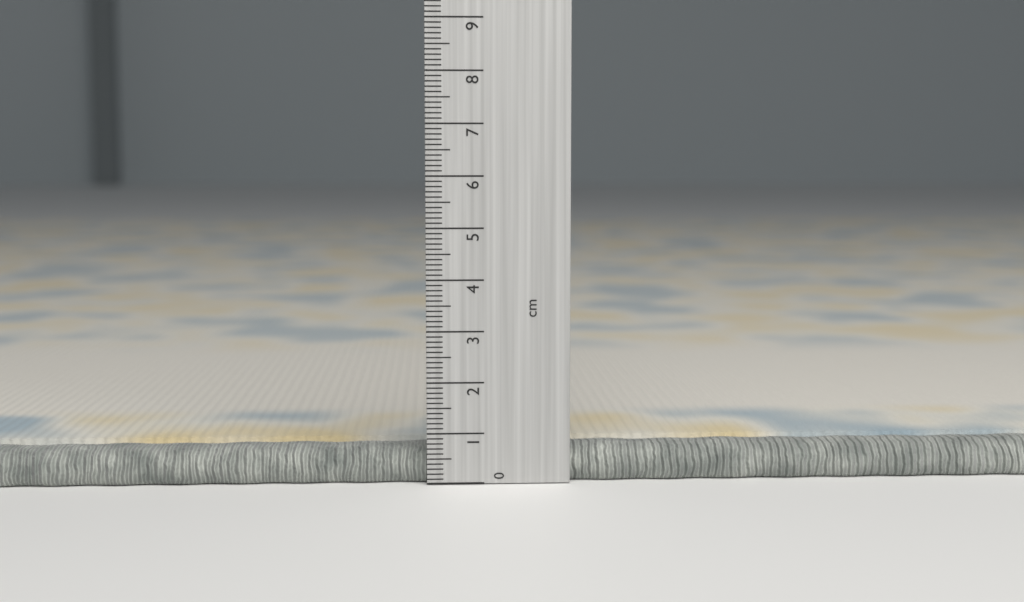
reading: 0.7 cm
